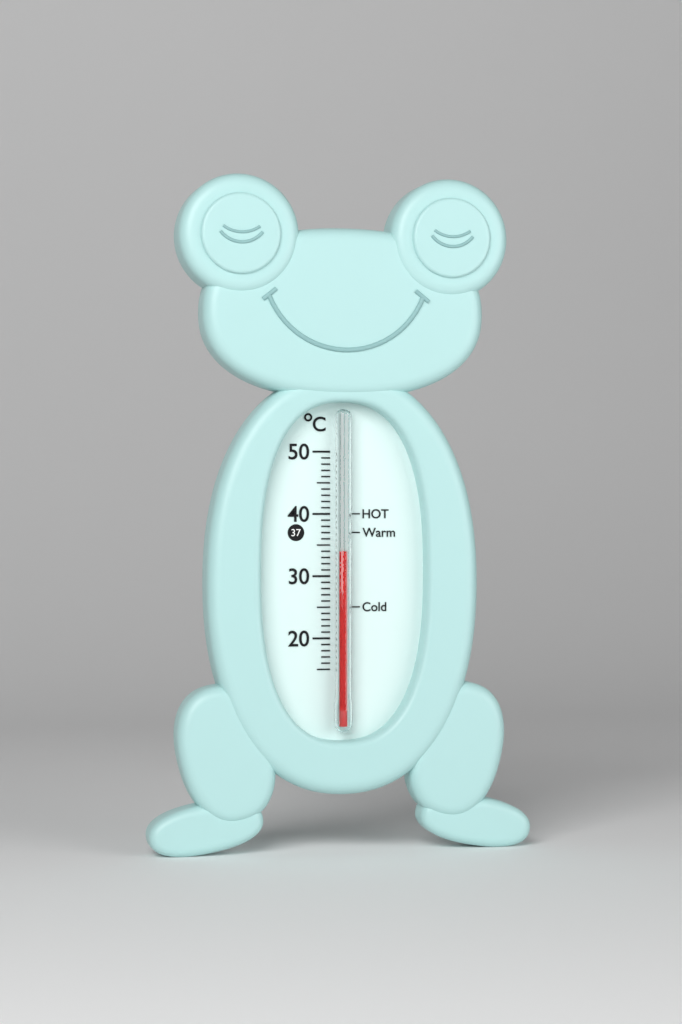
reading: 34 °C
